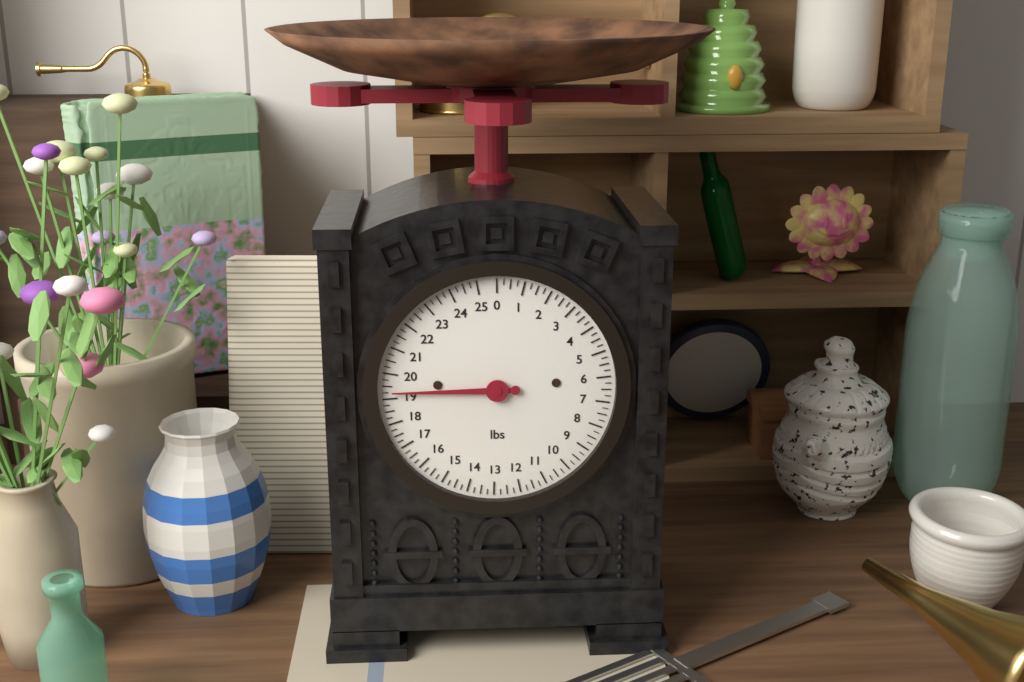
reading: 19.25 lbs
